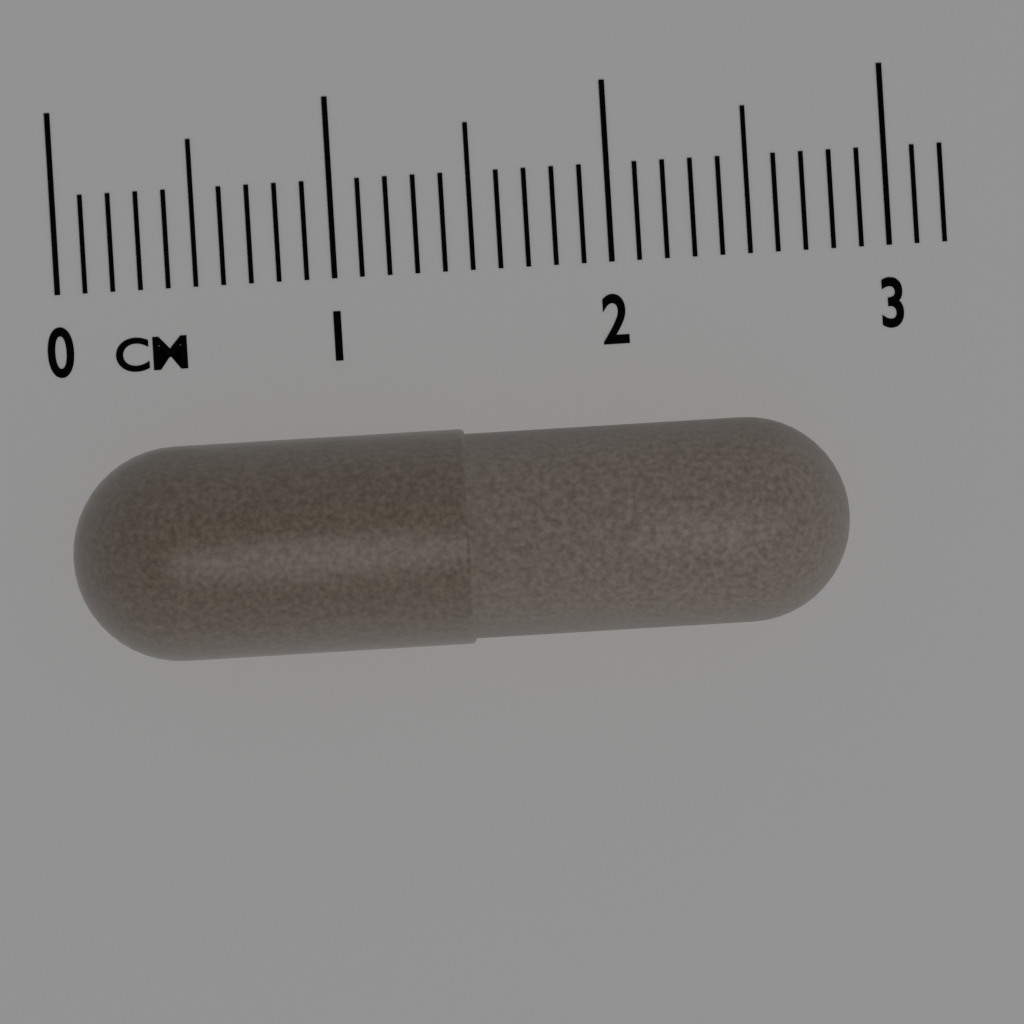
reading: 2.8 cm
